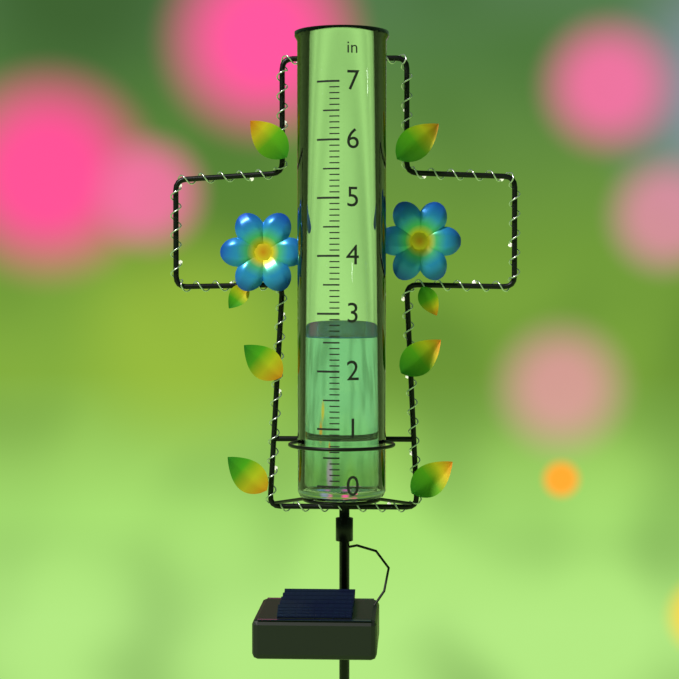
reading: 2.6 in
